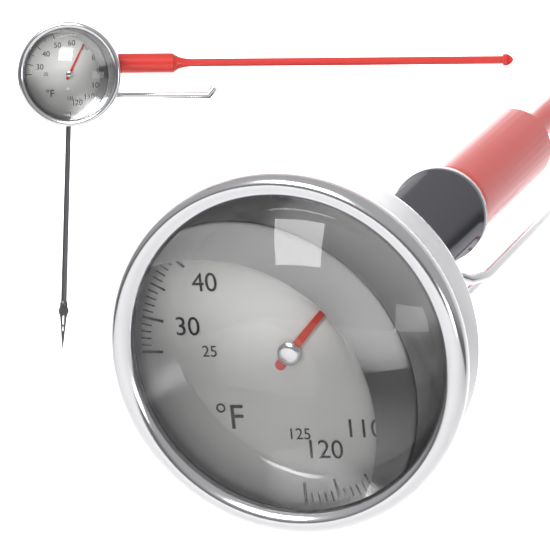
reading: 74 °F
